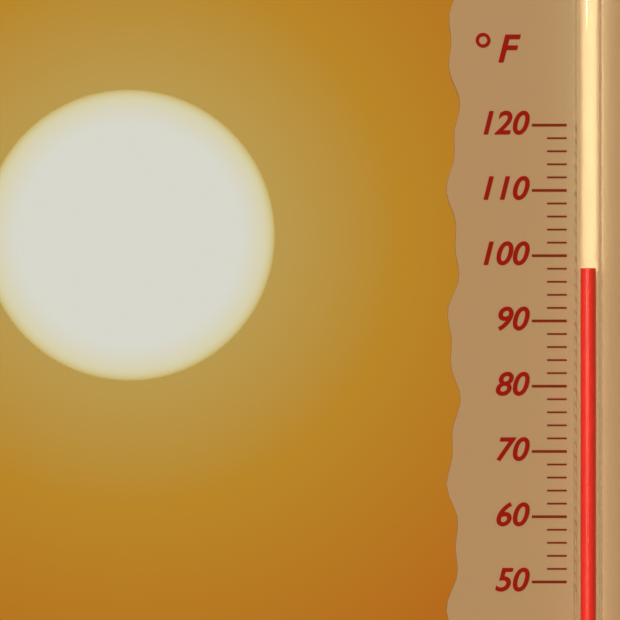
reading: 98 °F
